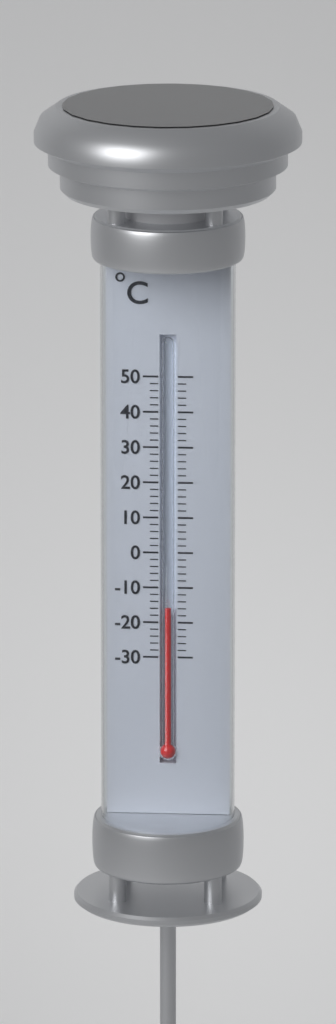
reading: -16 °C
